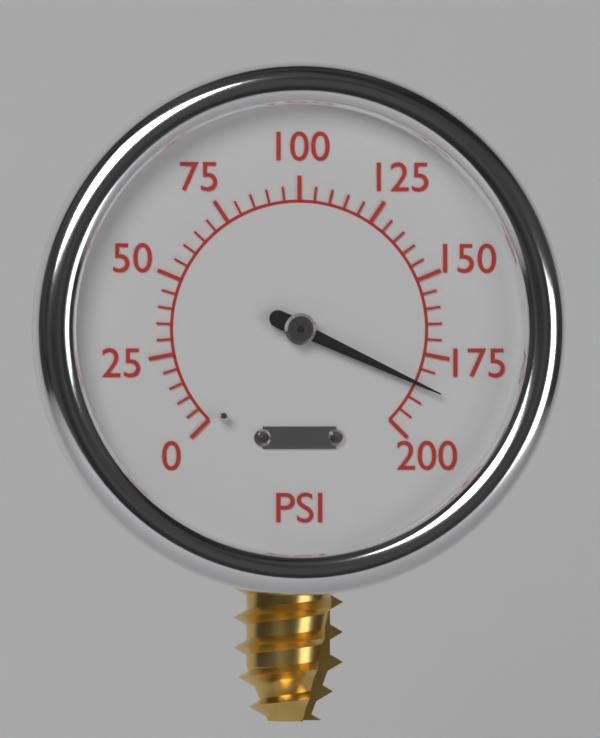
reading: 185 psi
